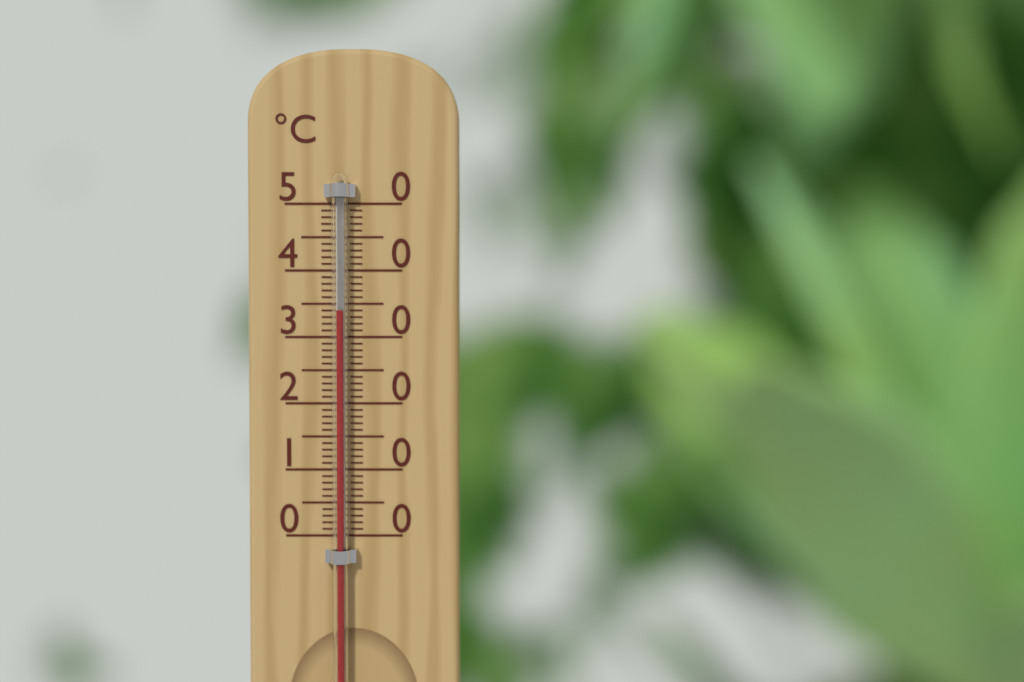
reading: 34 °C
